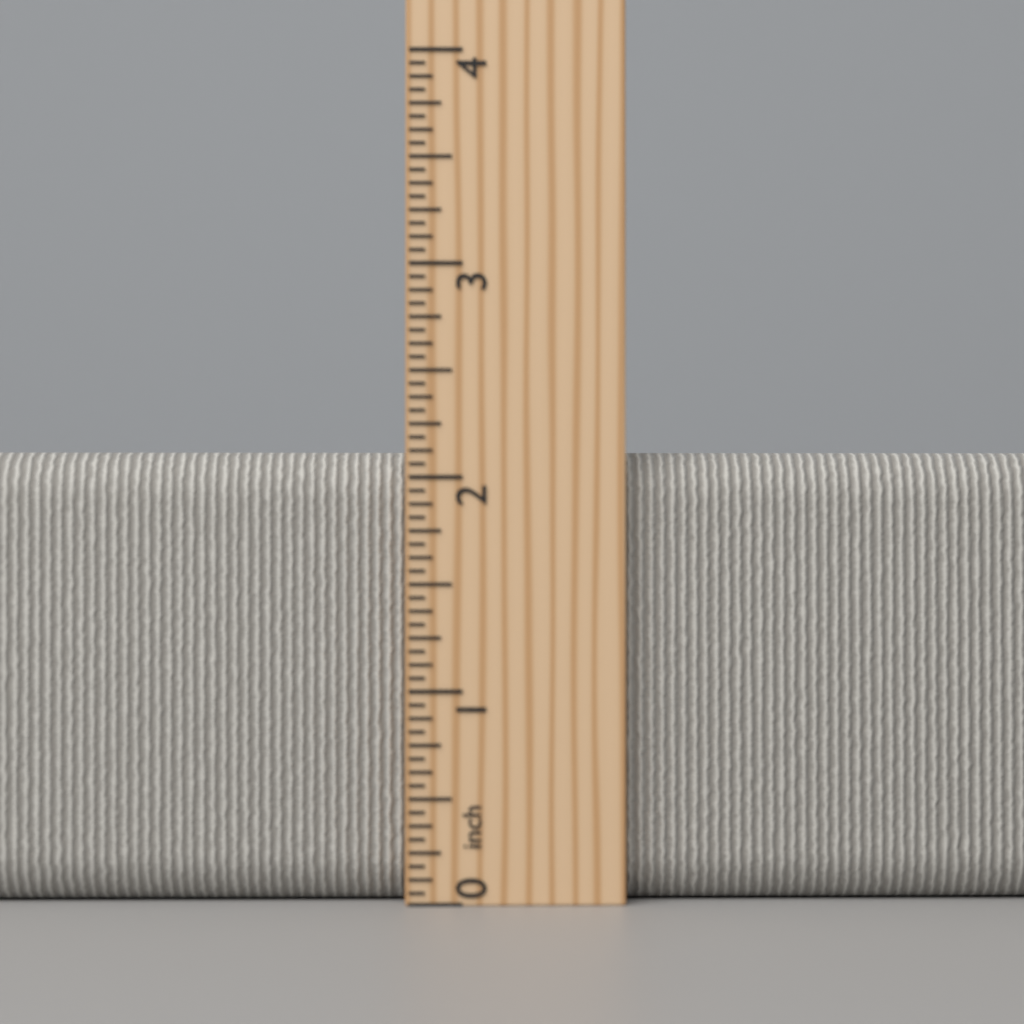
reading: 2.1250 inch
